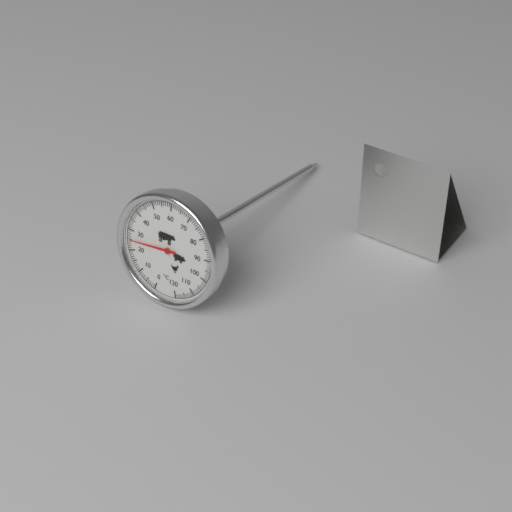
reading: 25 °C
